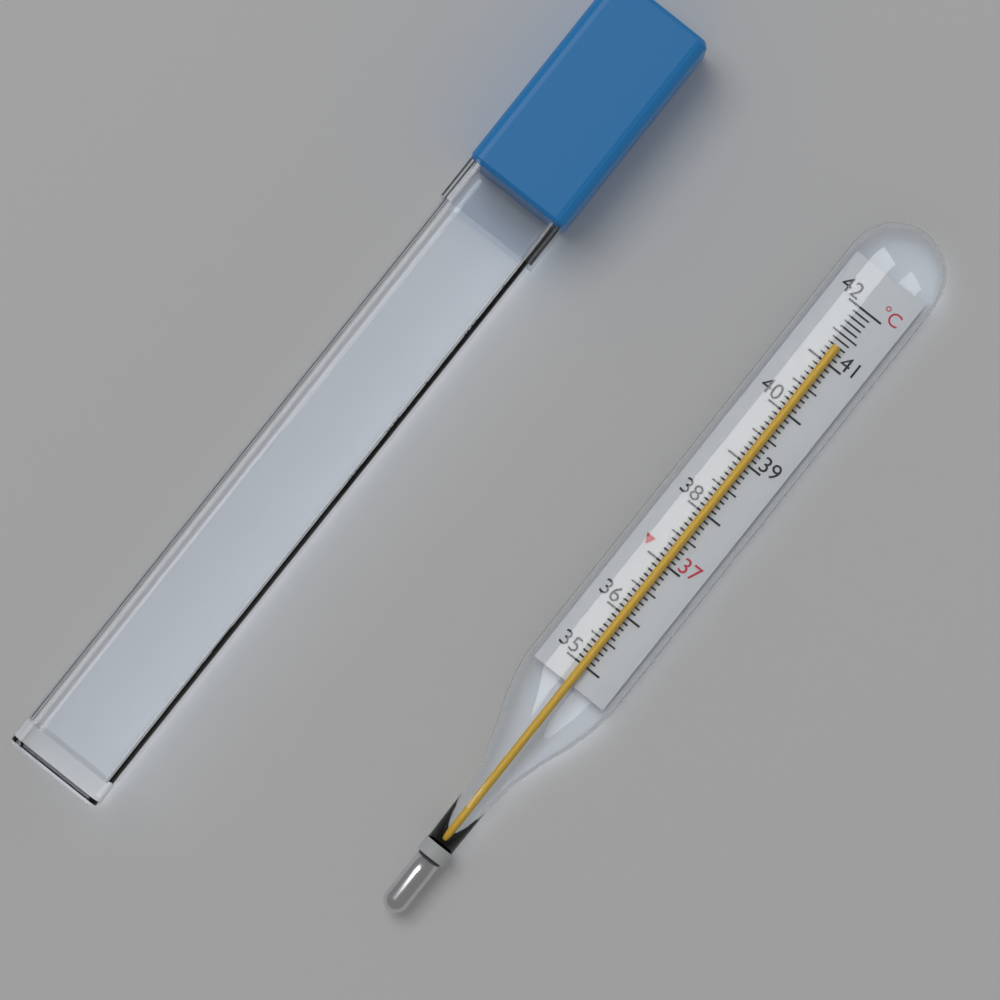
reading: 41.3 °C
